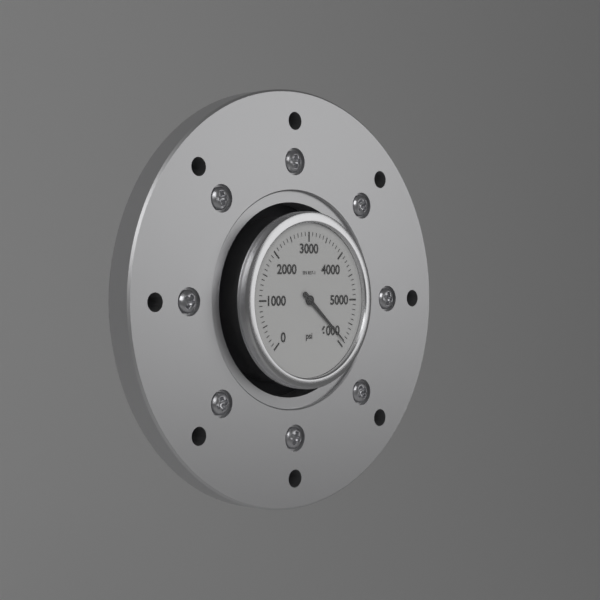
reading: 5900 psi
